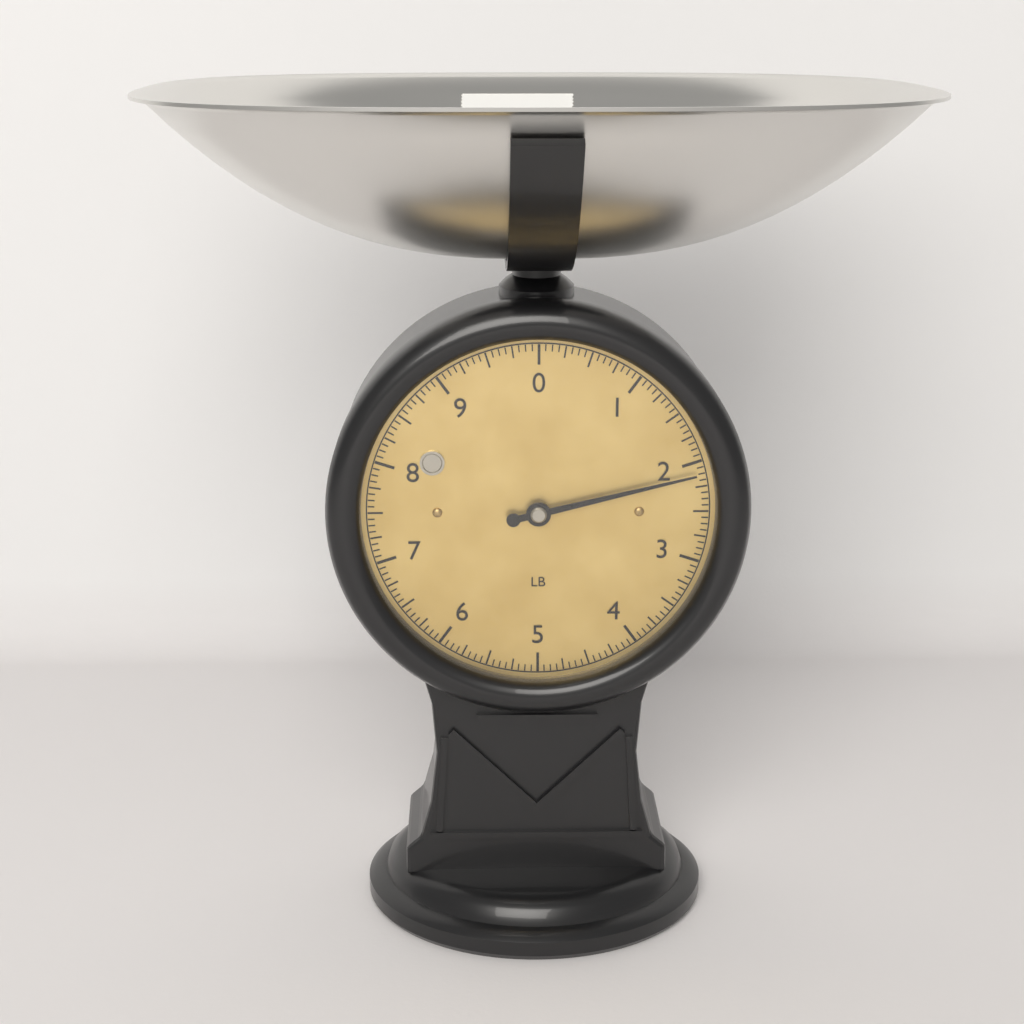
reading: 2.1250 lb
